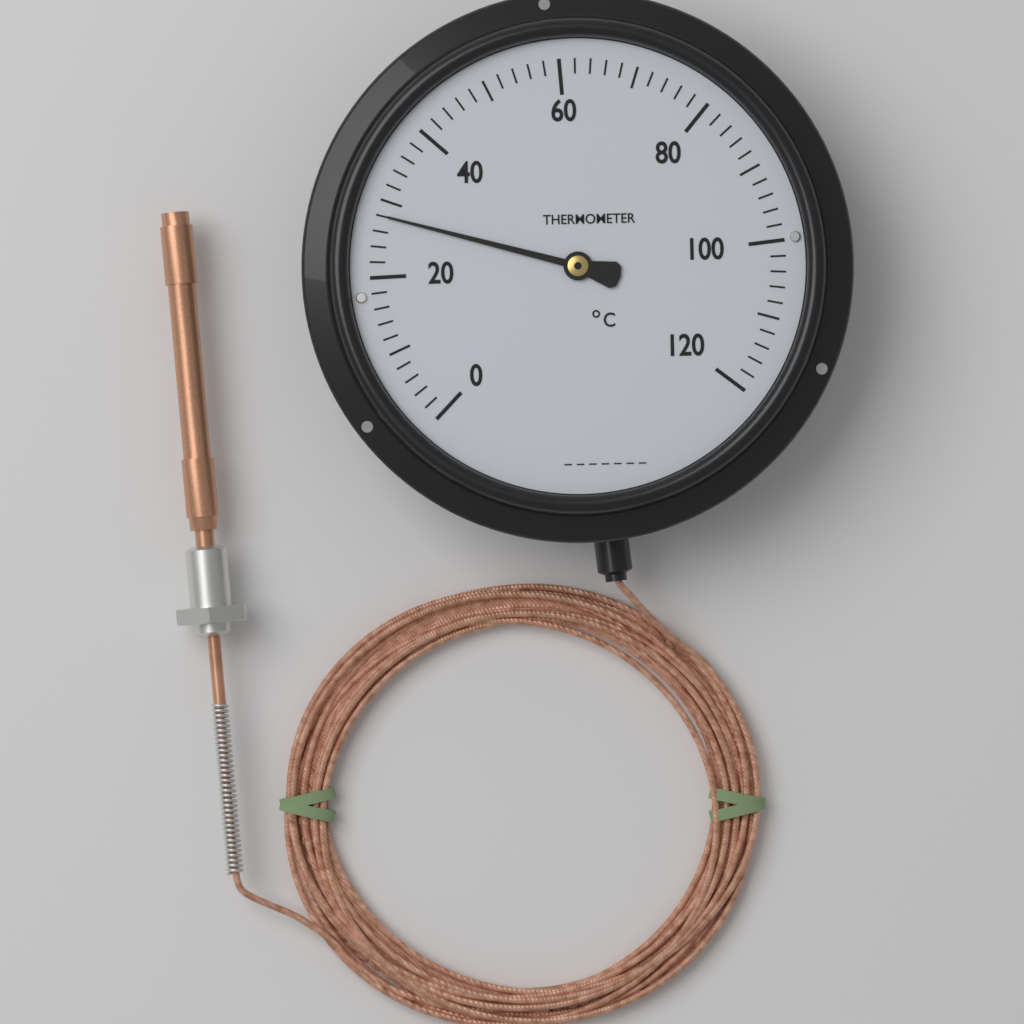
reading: 28 °C
